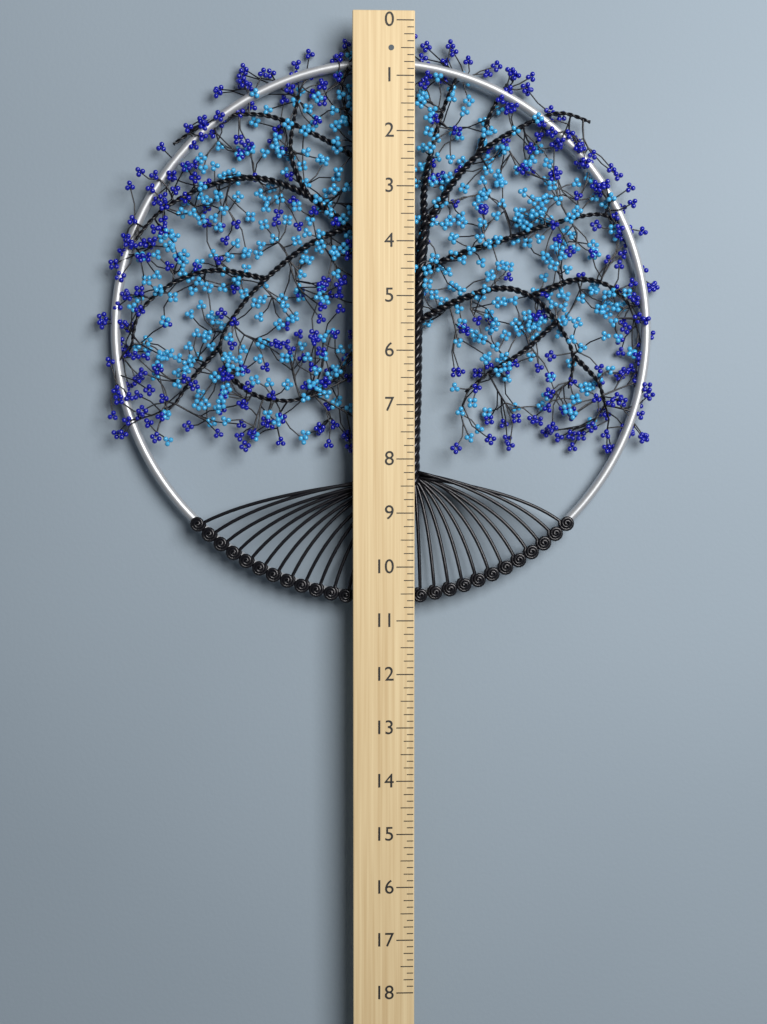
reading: 10.750 (no unit)
